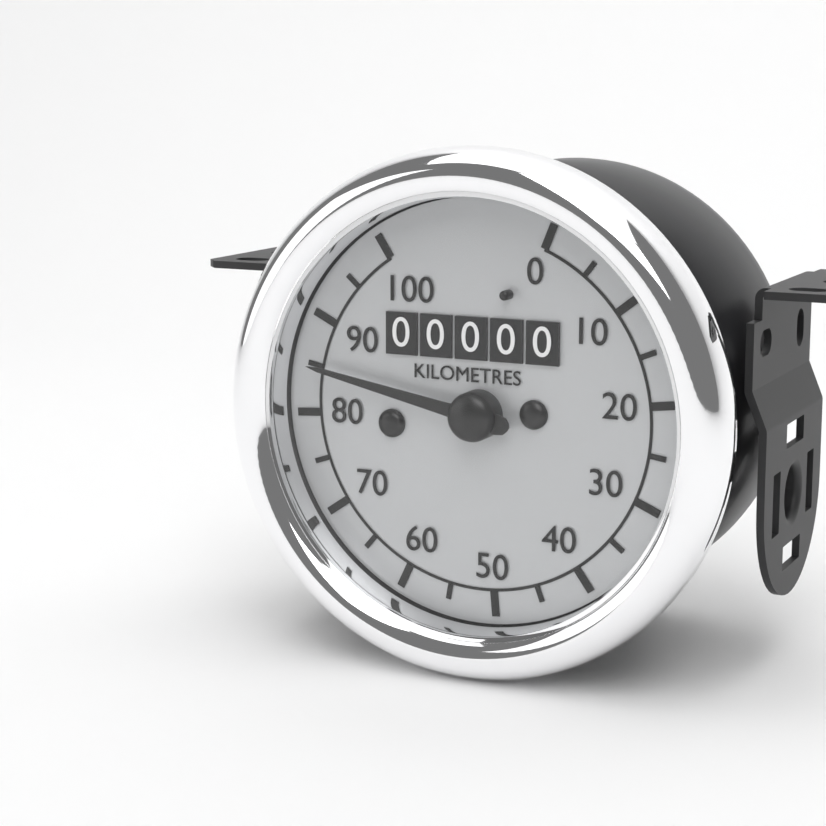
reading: 85 km/h
